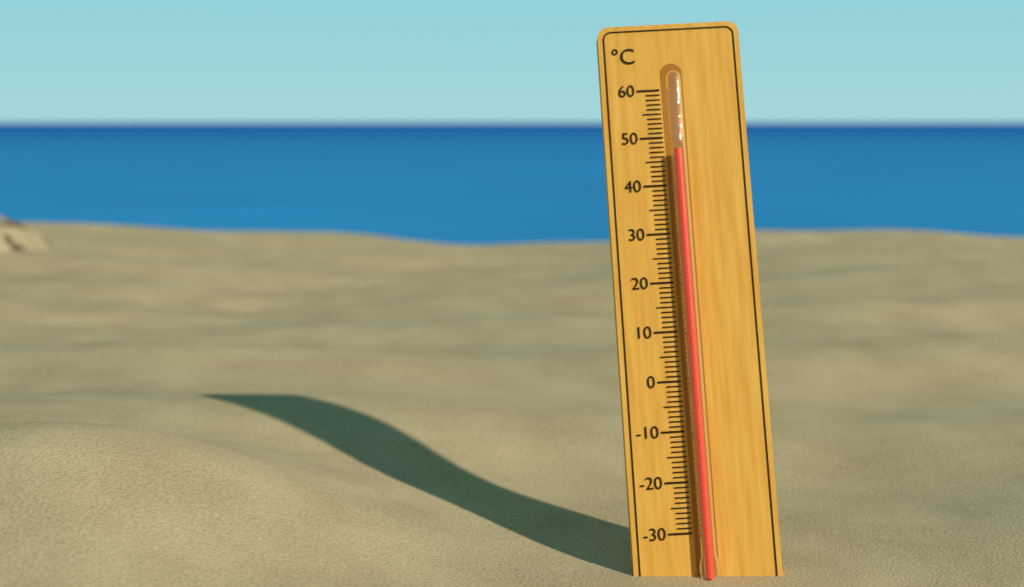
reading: 47 °C
